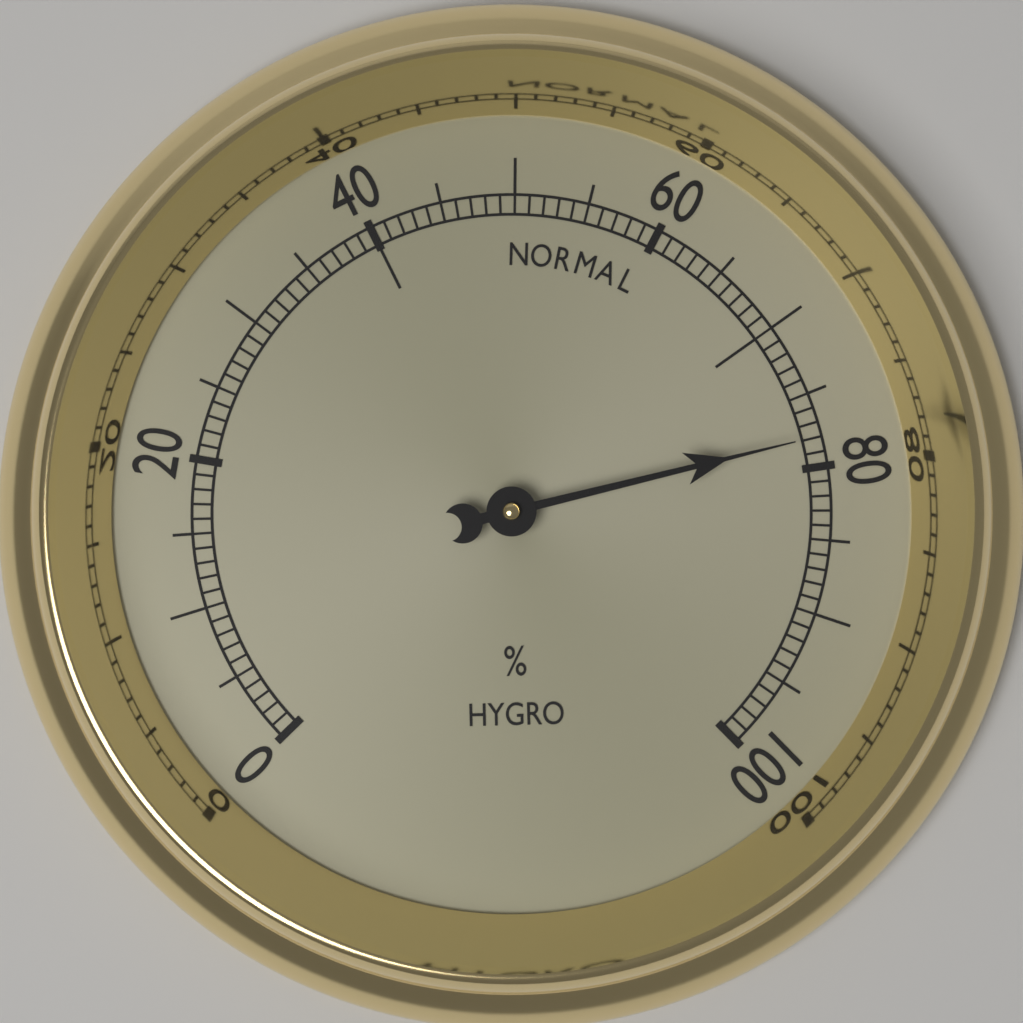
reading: 78 %
